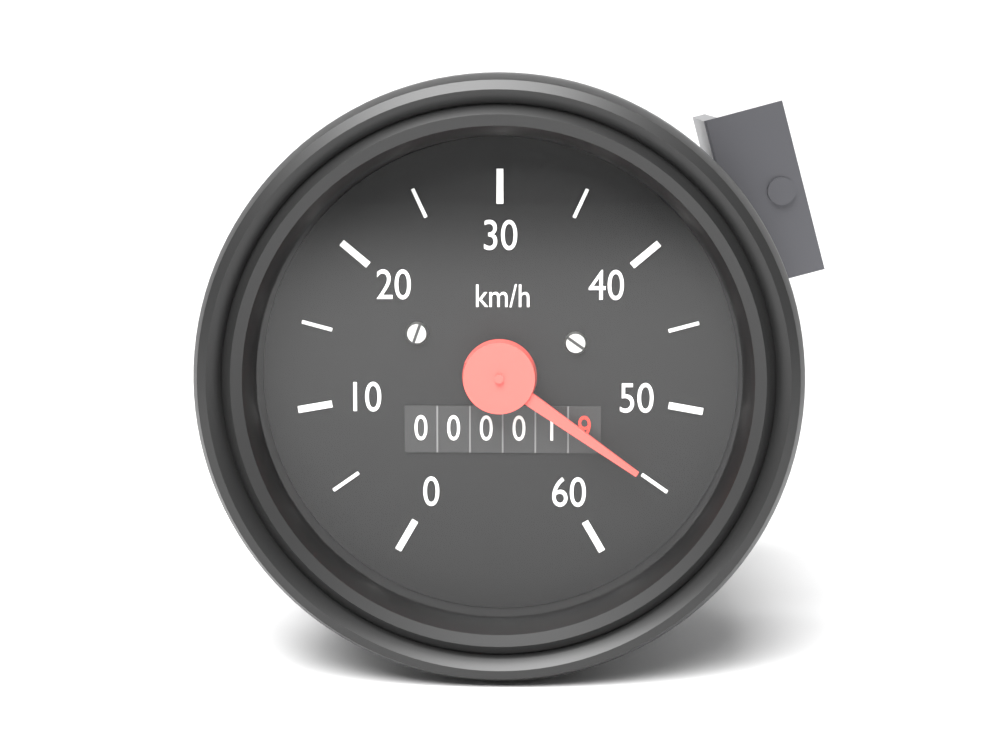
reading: 55 km/h
